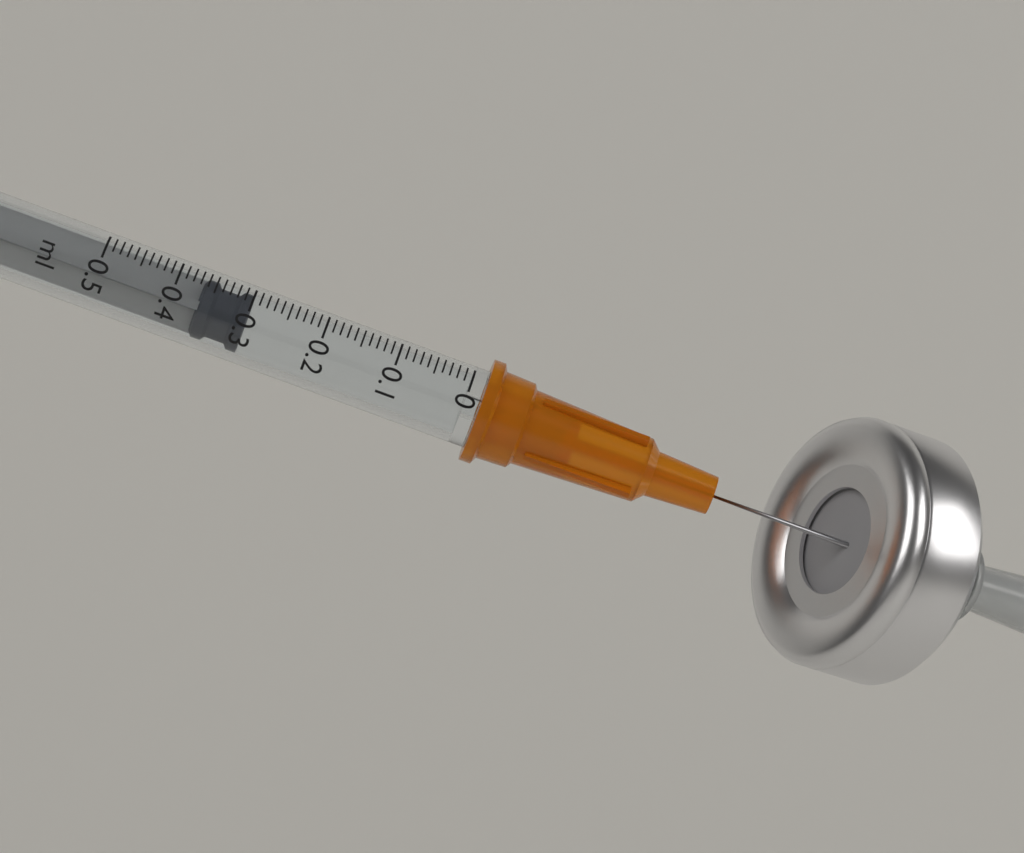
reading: 0.30 ml
